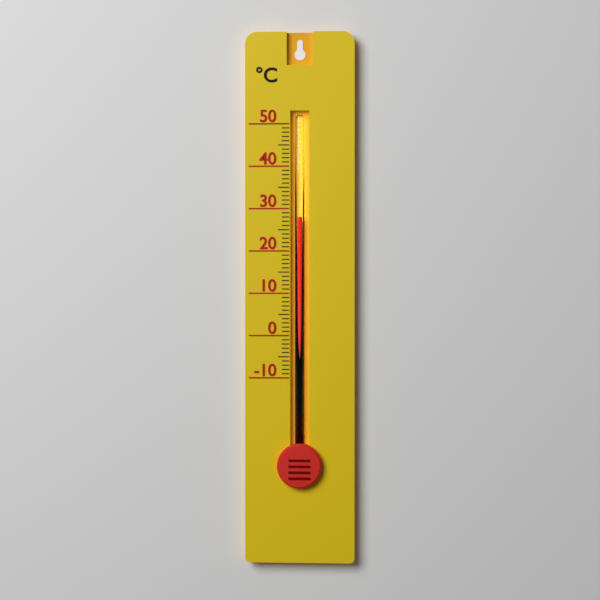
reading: 28 °C
